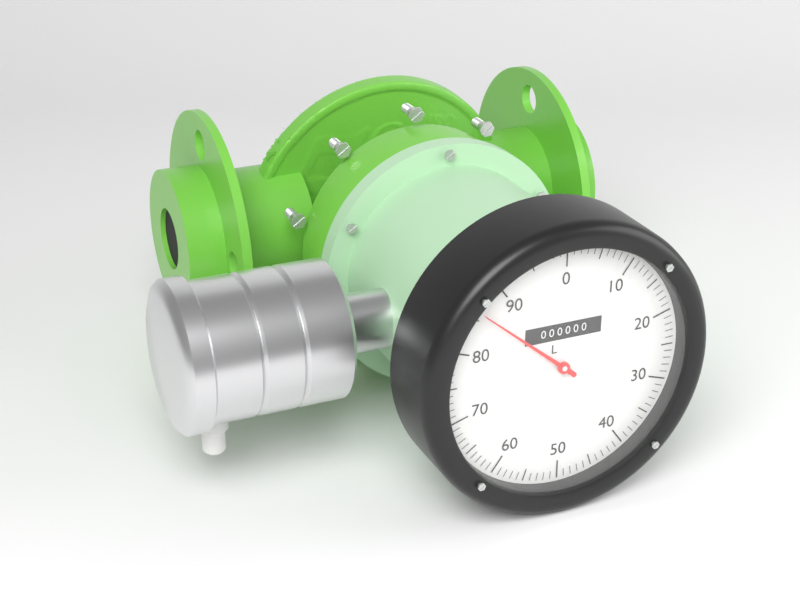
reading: 86 L
